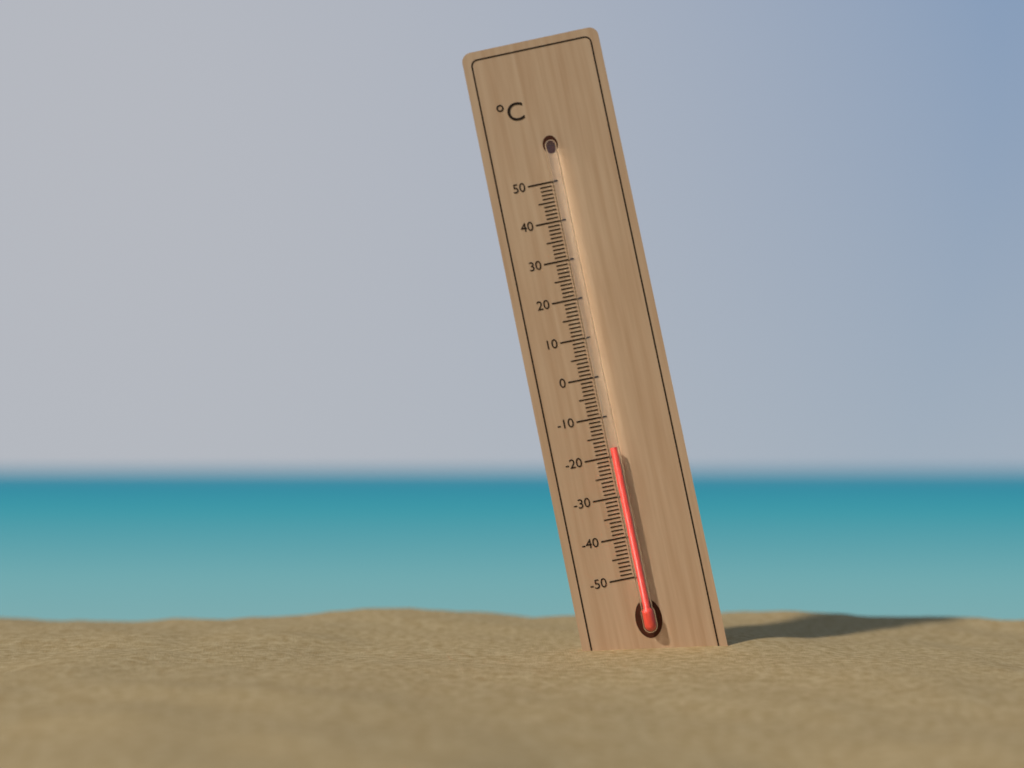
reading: -18 °C
